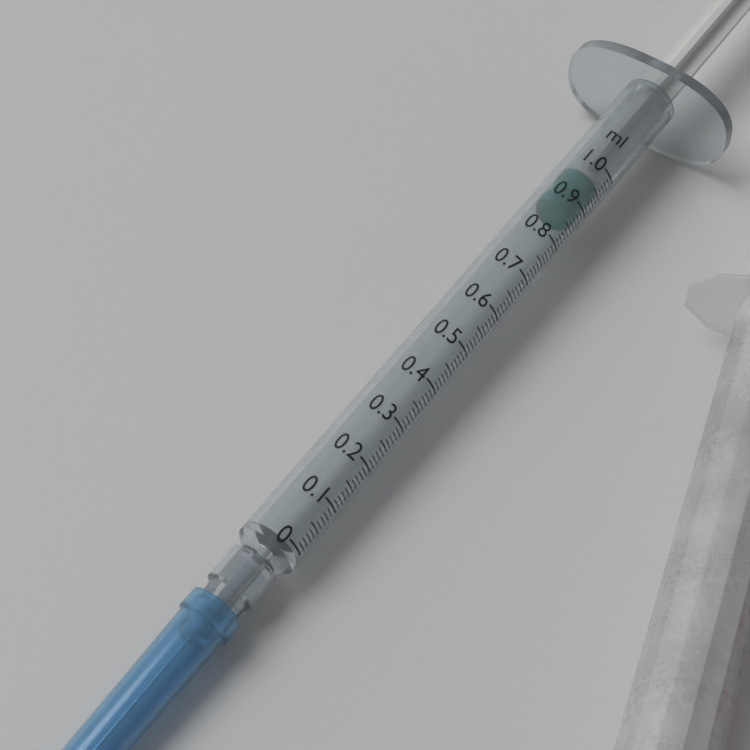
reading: 0.87 ml
